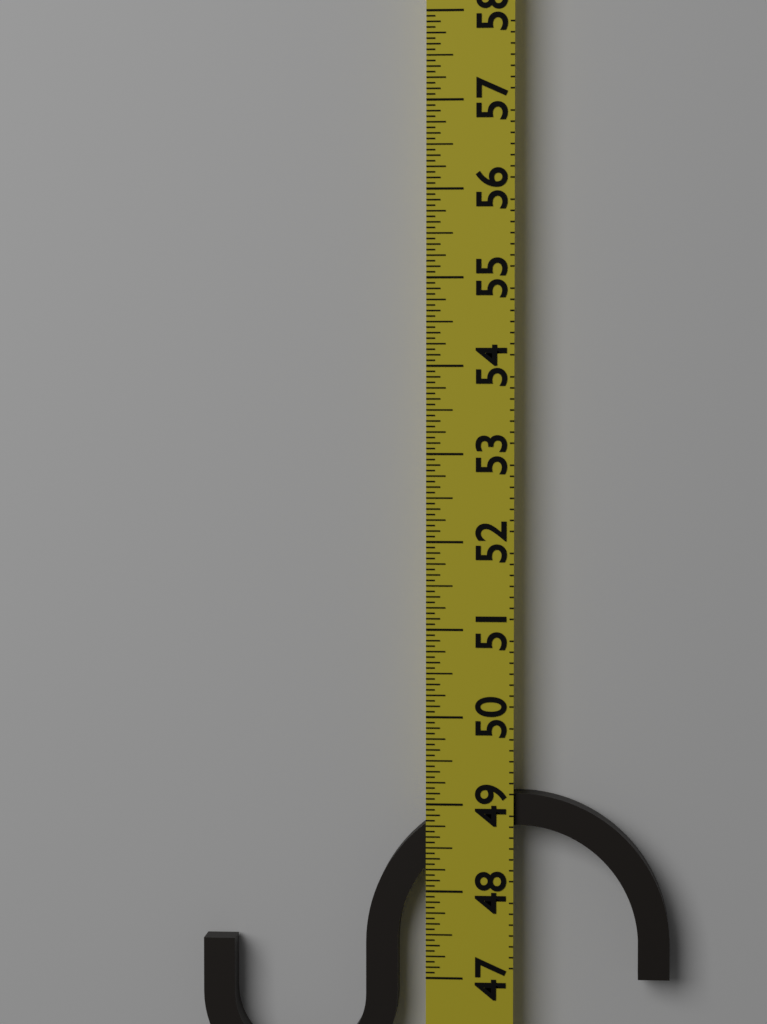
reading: 49.1250 (no unit)
